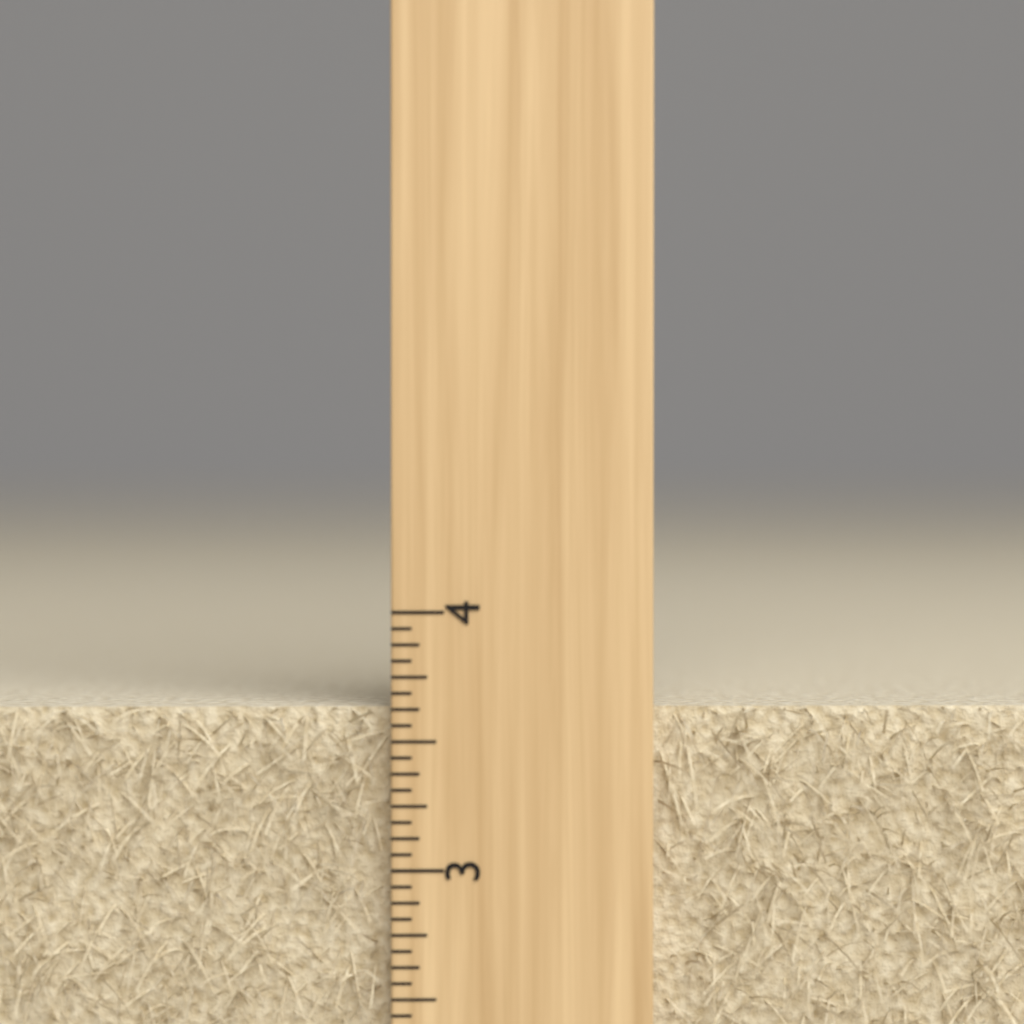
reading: 3.6250 inch
